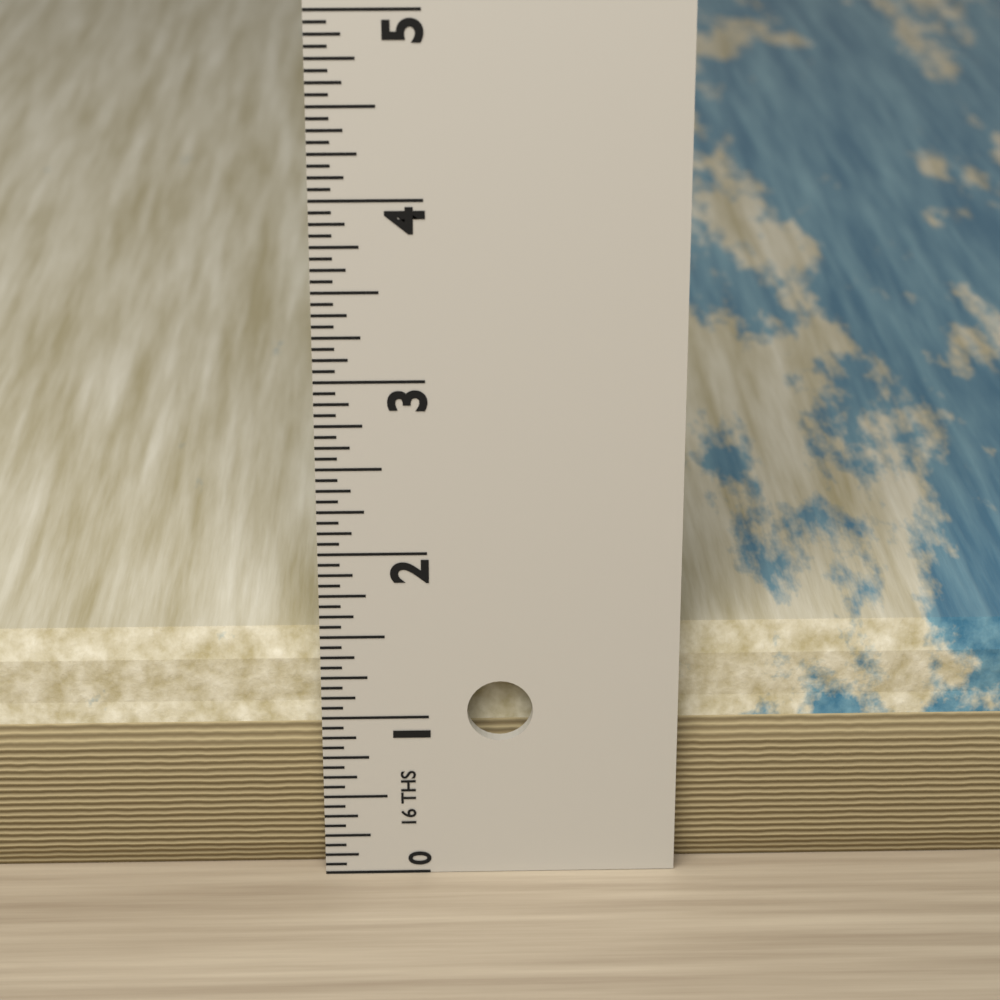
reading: 1.4375 in
